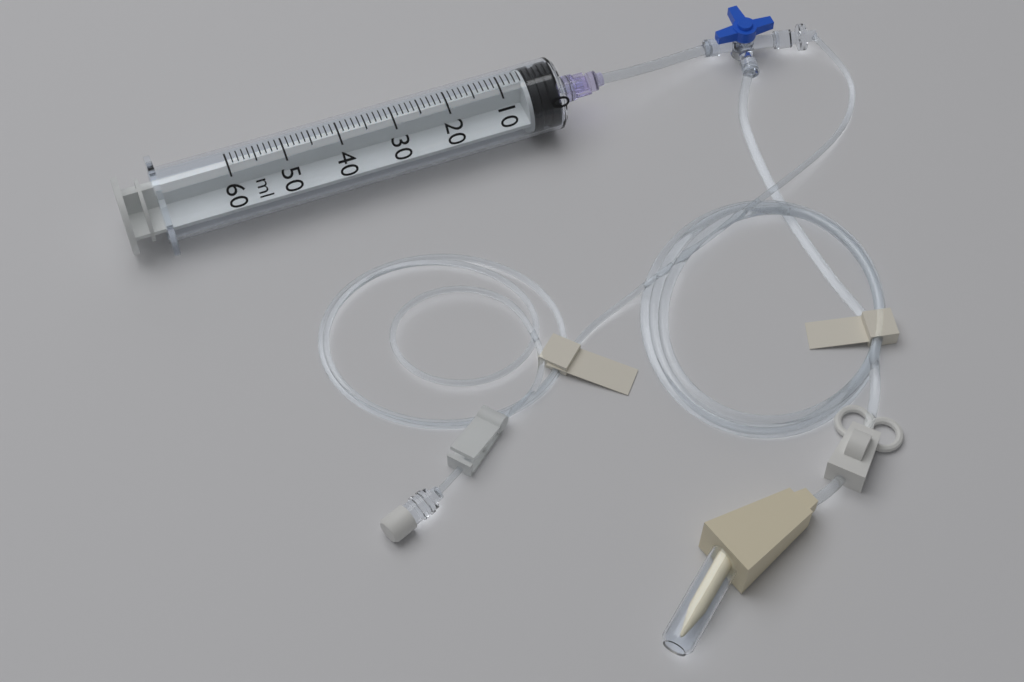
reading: 0 ml
